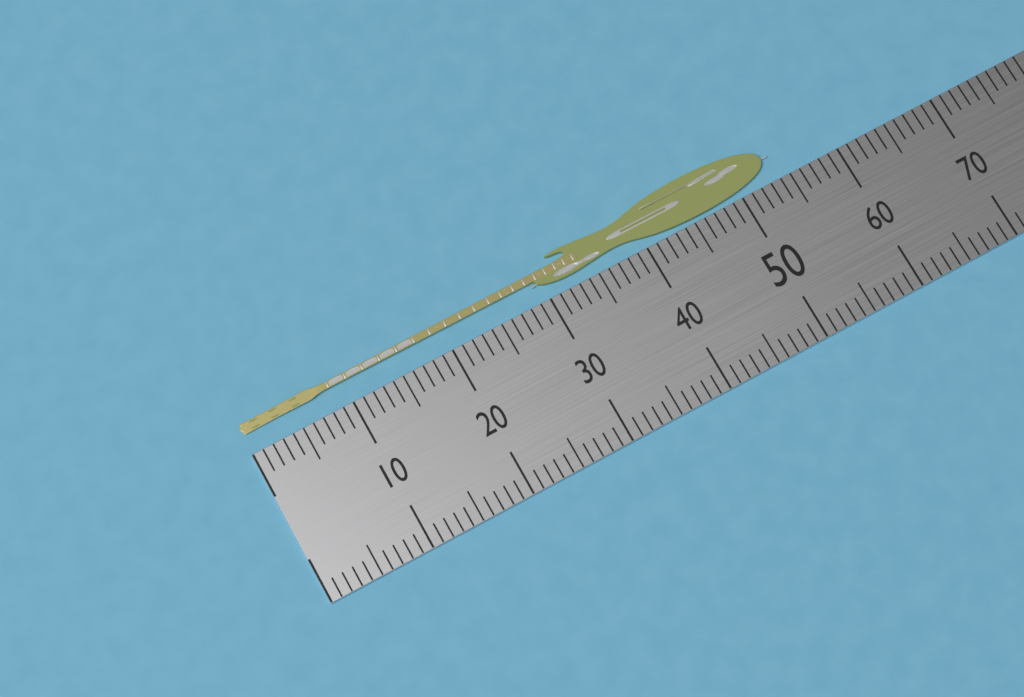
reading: 54 (no unit)
